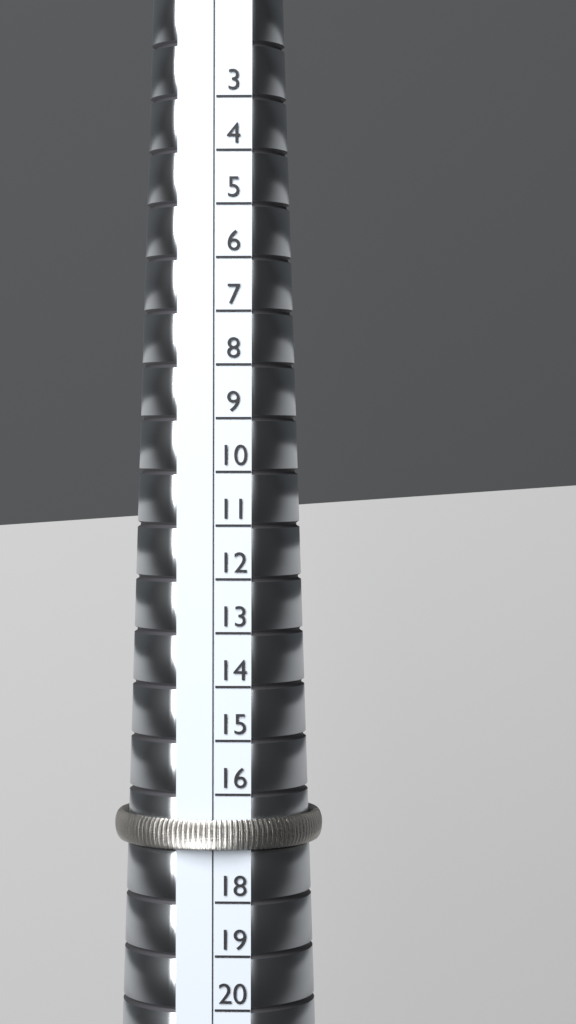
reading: 17 (no unit)
